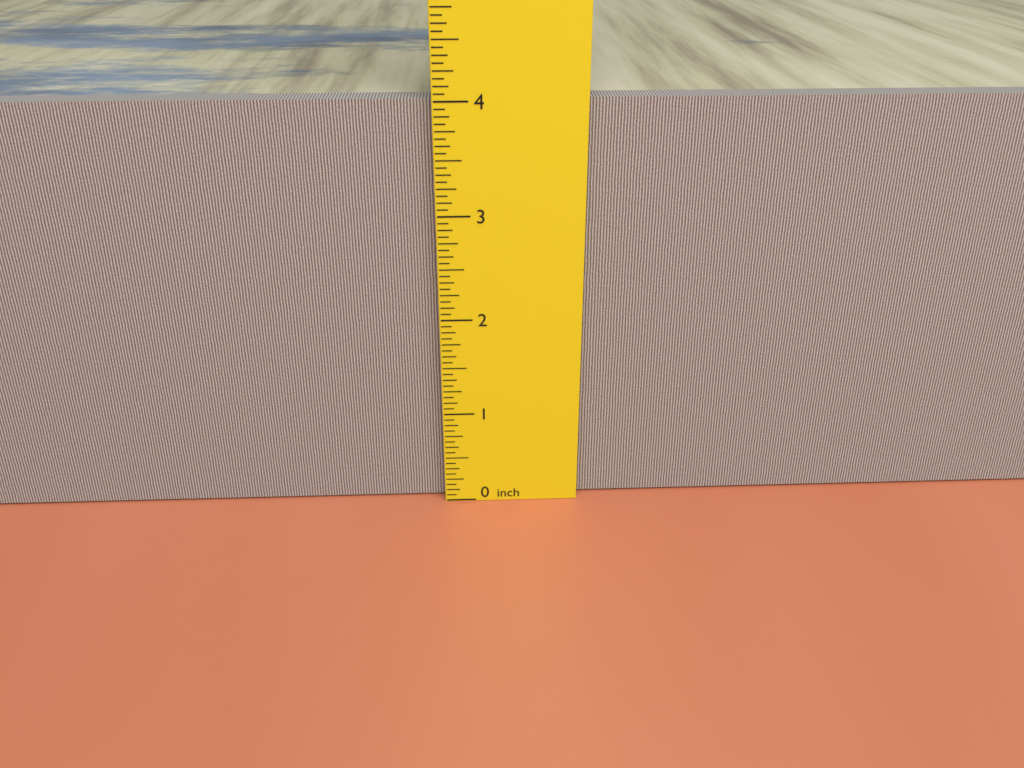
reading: 4.0000 inch
